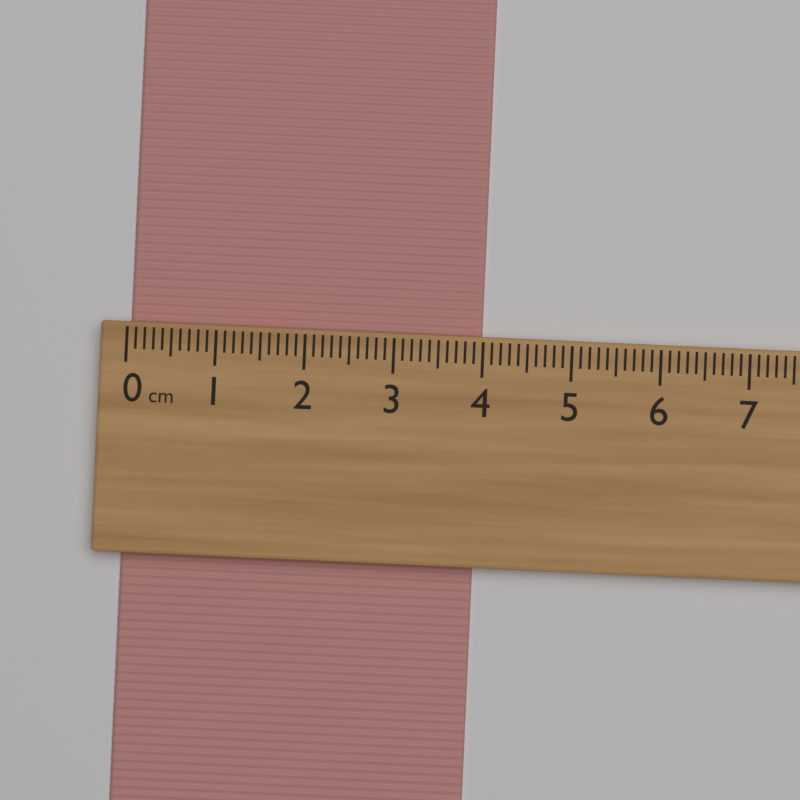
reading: 4.0 cm
